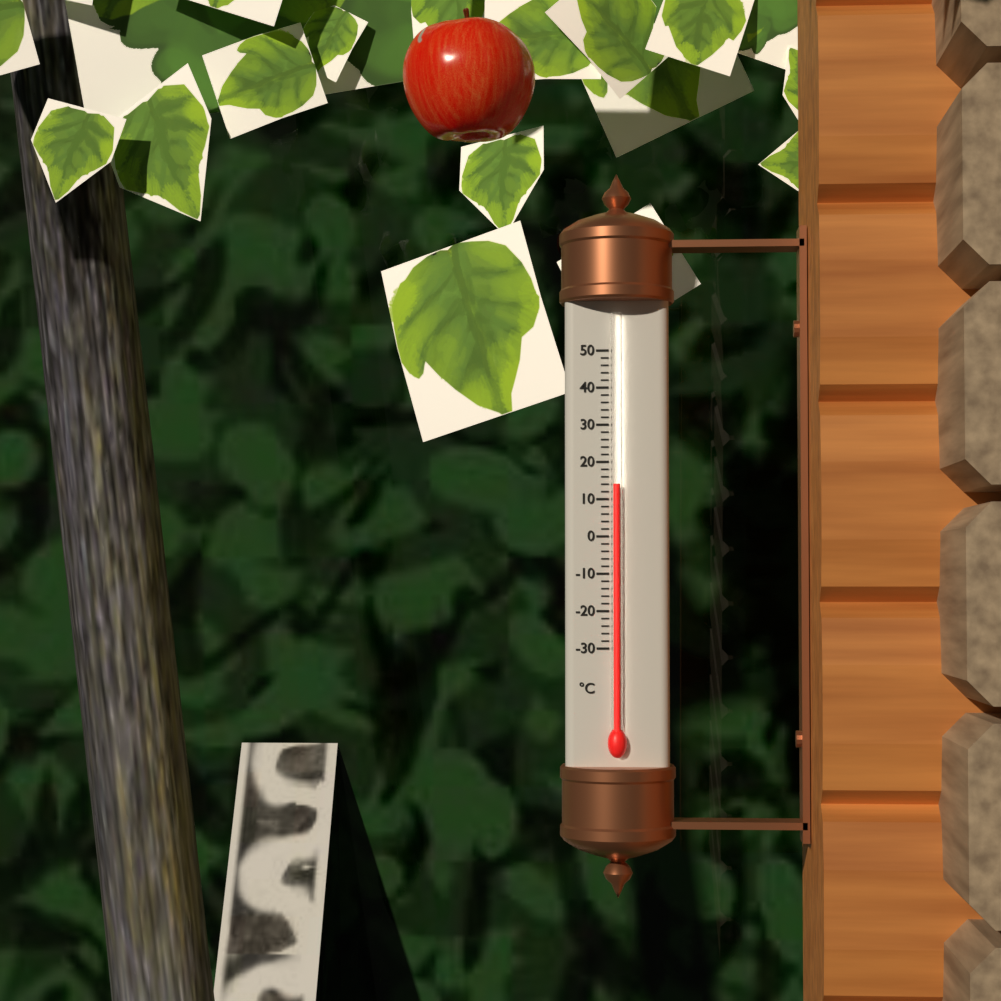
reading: 14 °C
